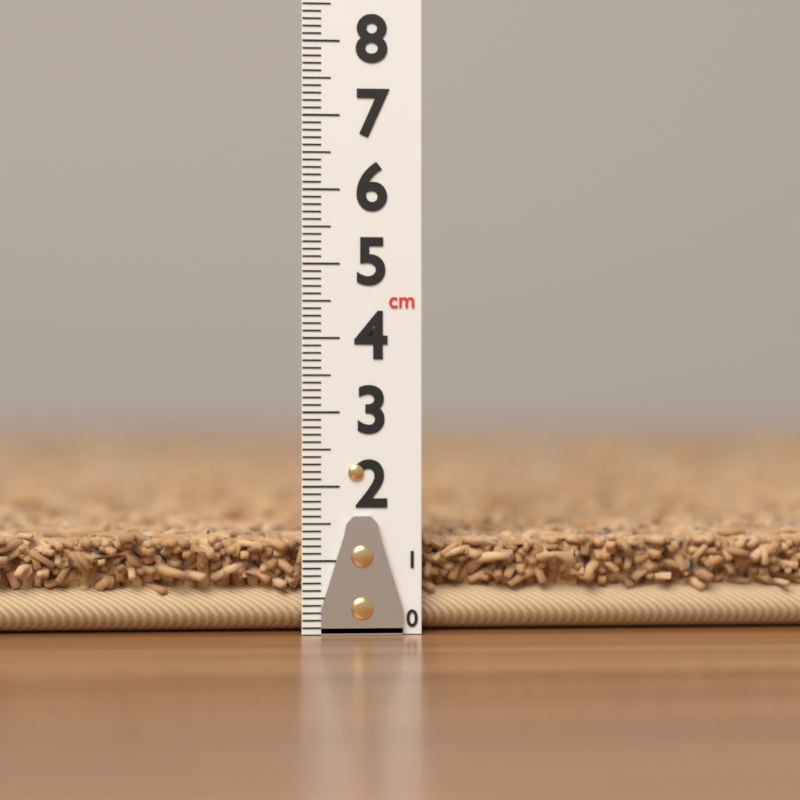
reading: 1.5 cm
